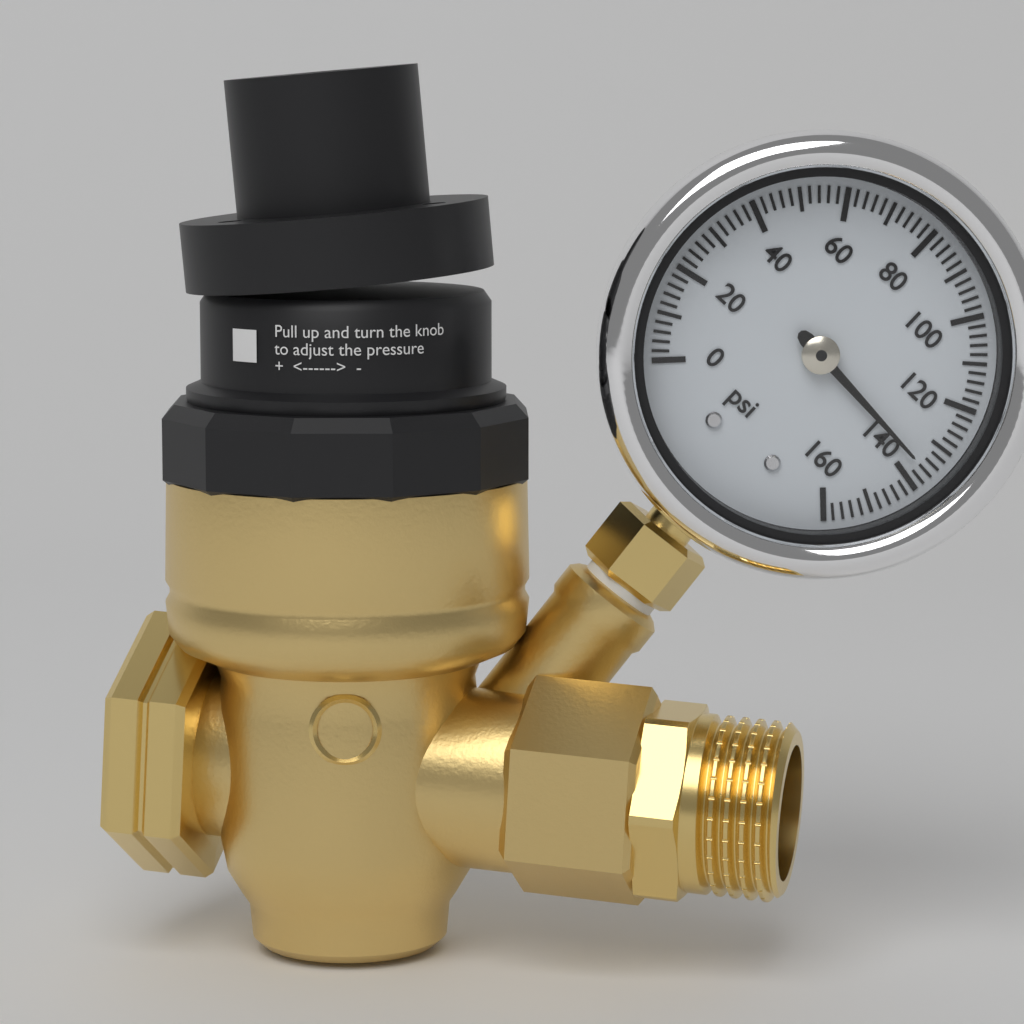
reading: 136 psi
